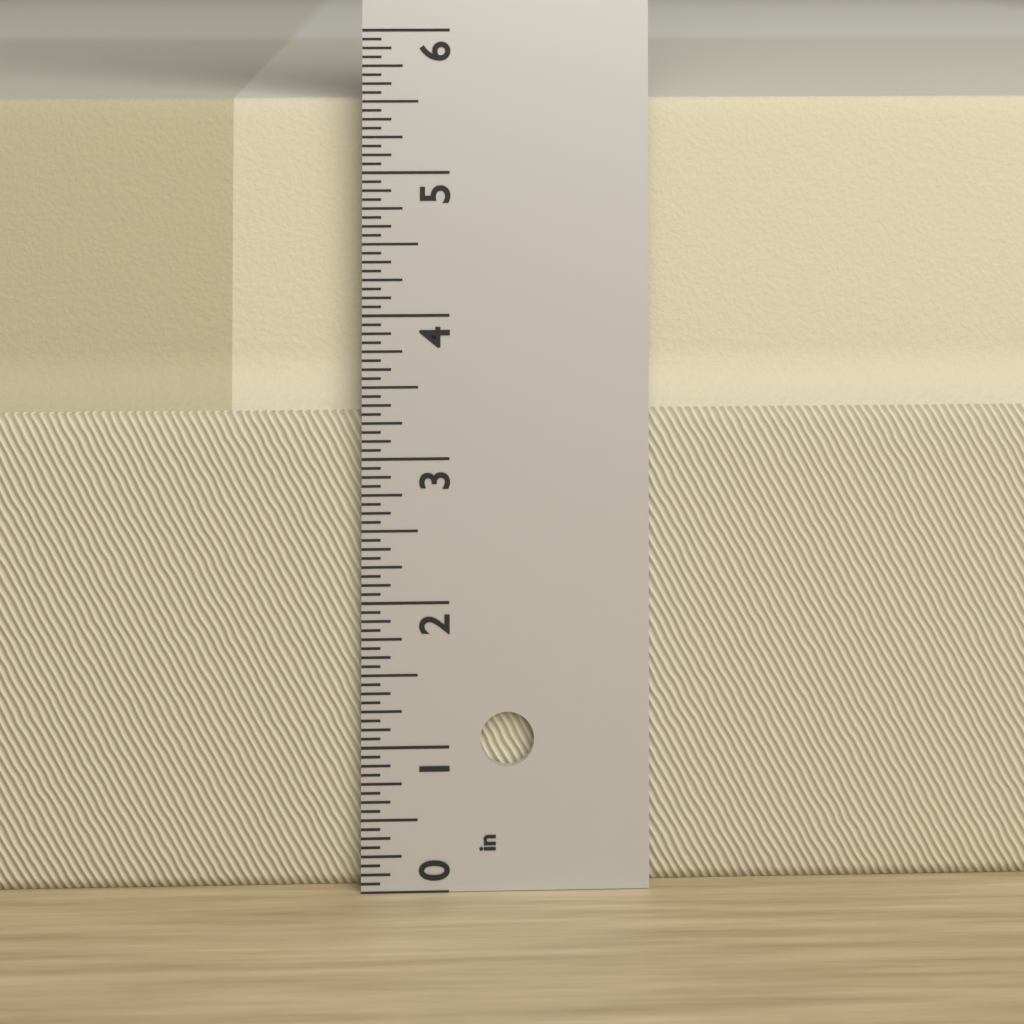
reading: 5.5000 in
